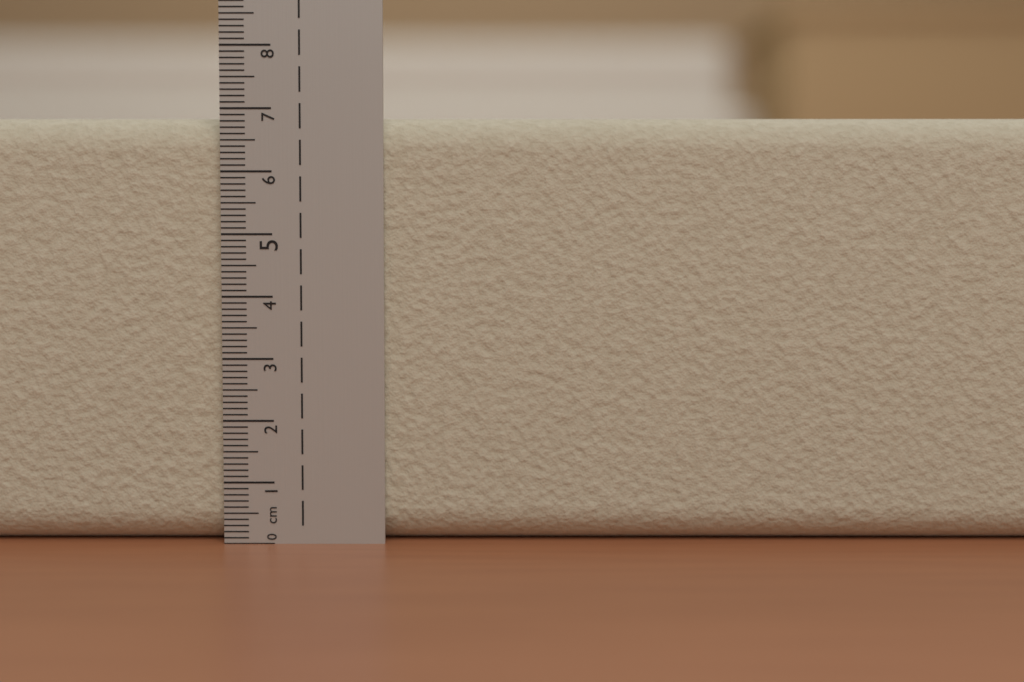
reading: 6.9 cm
